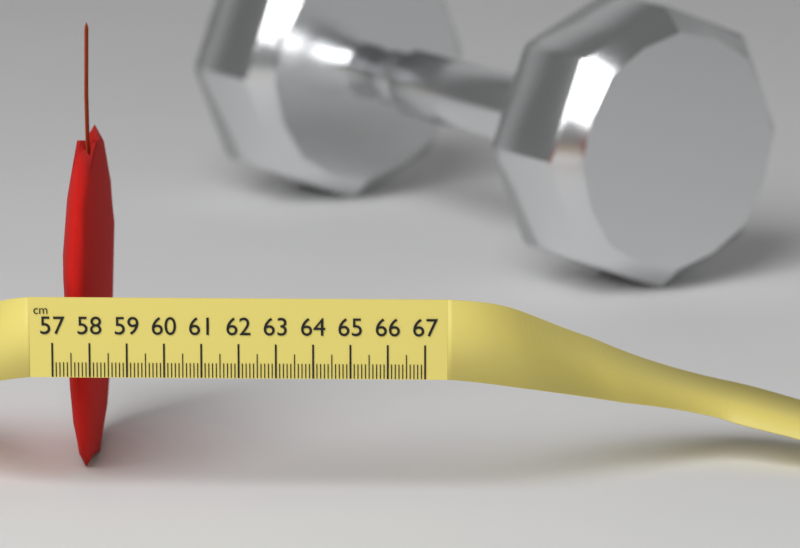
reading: 58.2 cm
